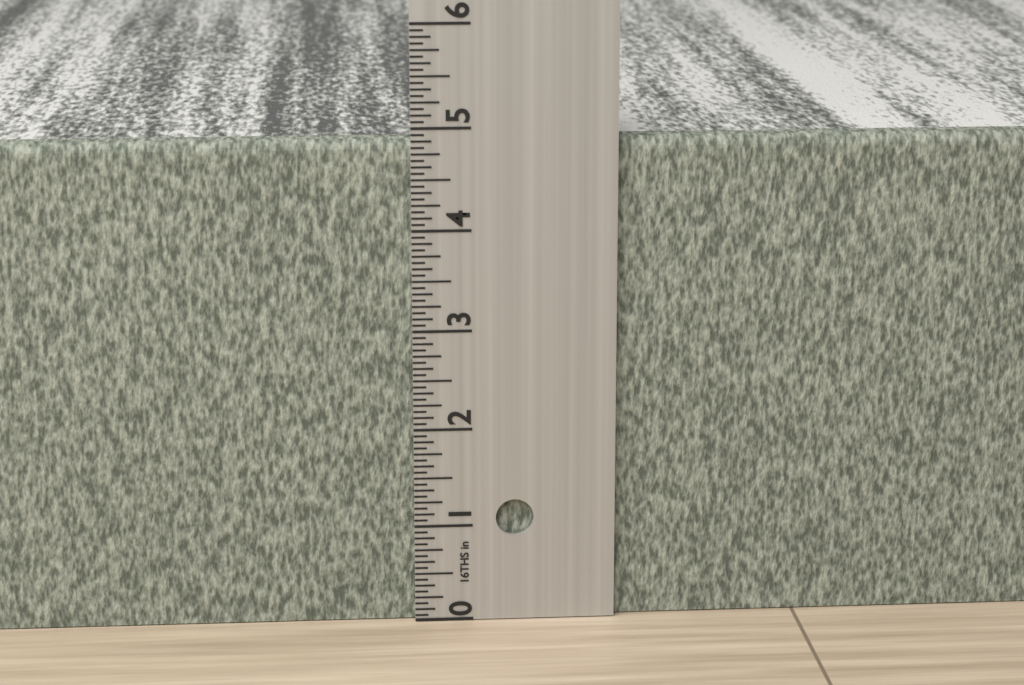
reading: 4.8750 in
